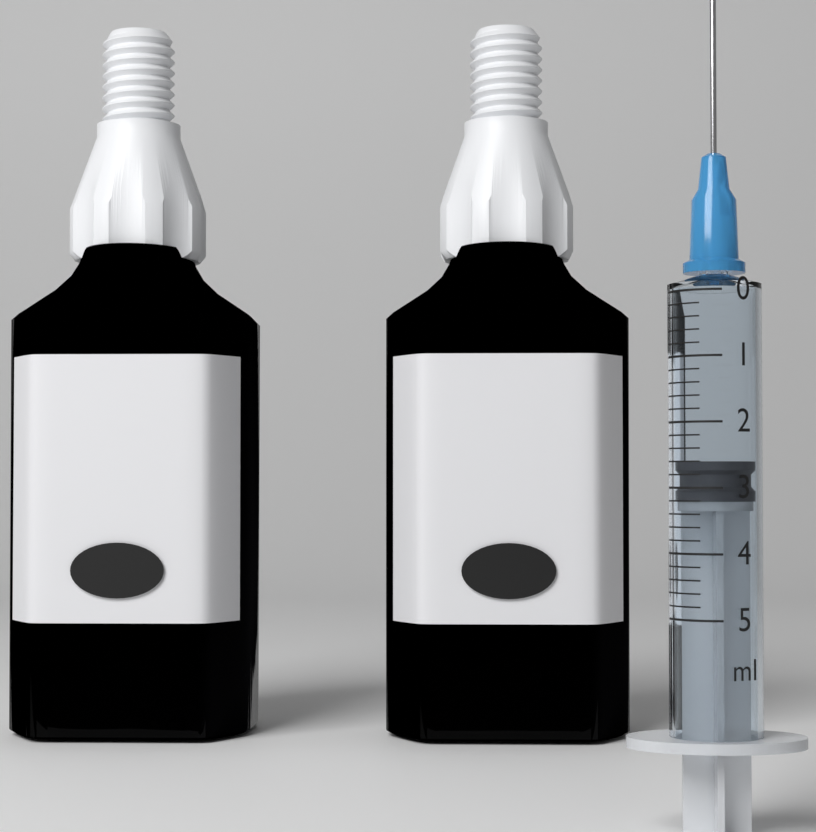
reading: 2.6 ml
